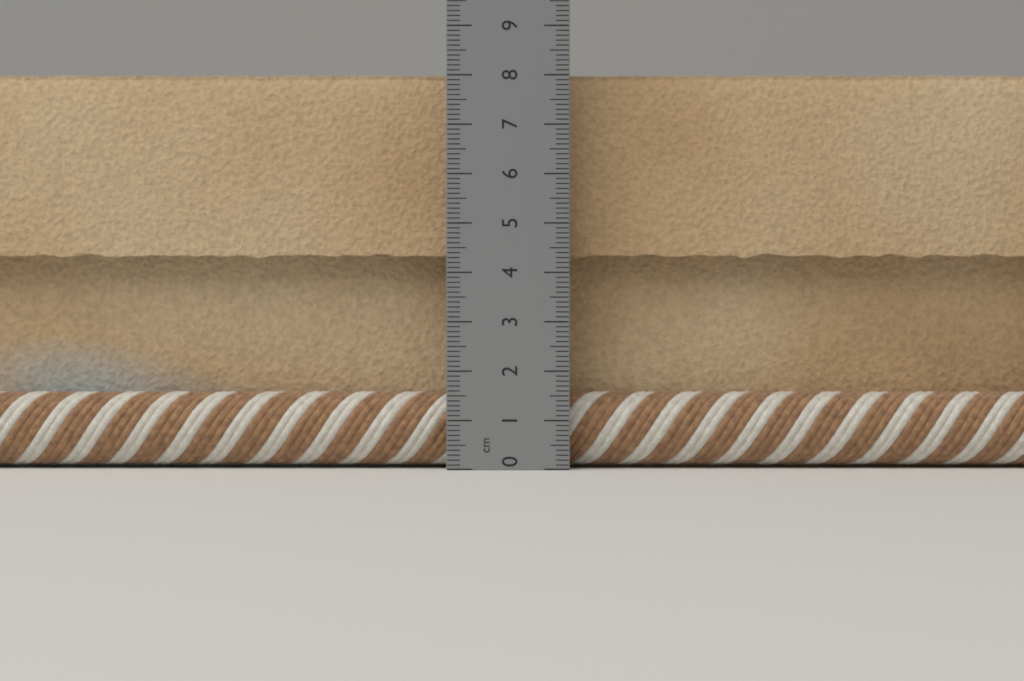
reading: 8.2 cm
